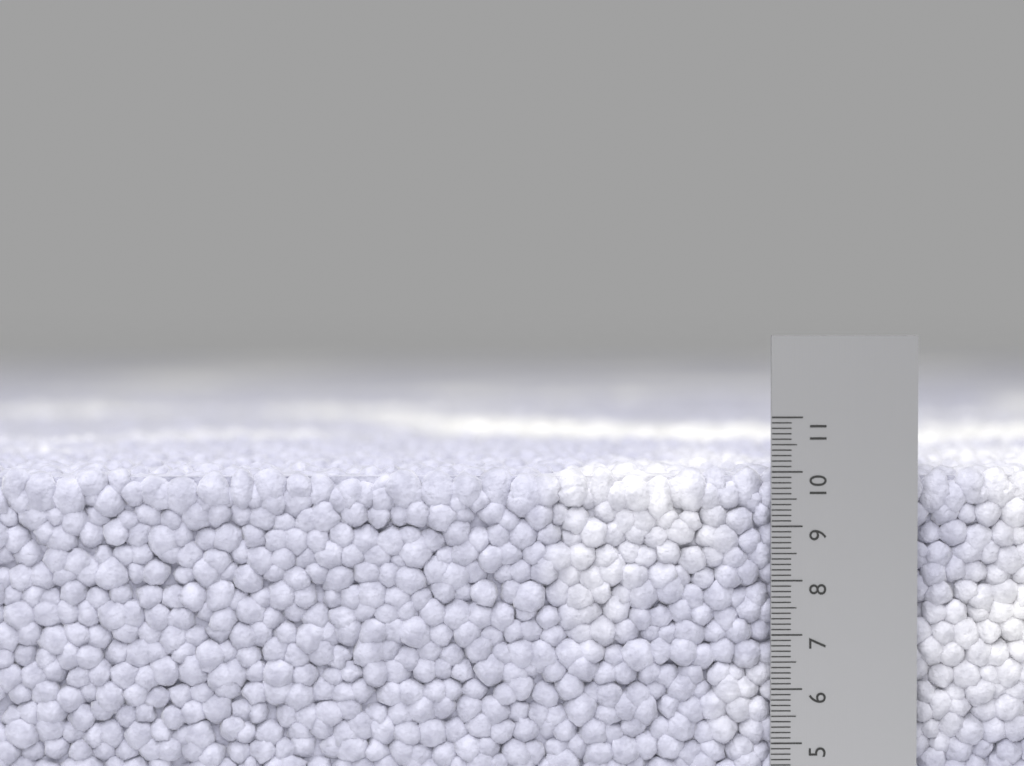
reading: 10.1 cm
